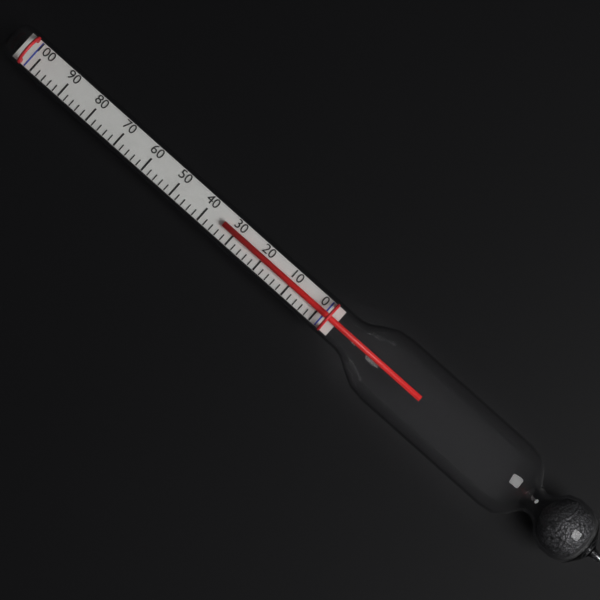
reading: 34 (no unit)
